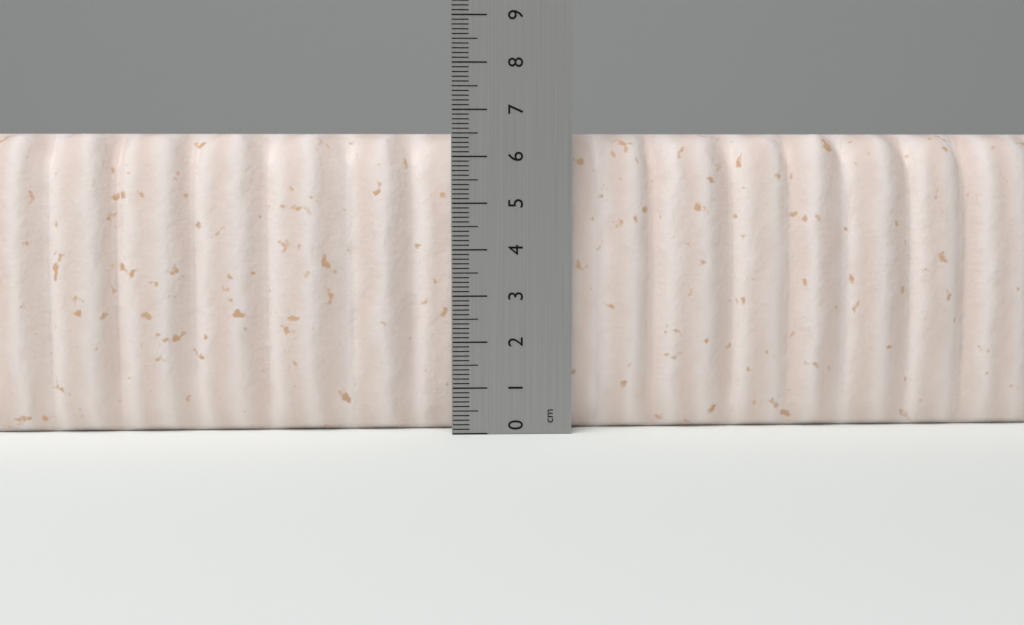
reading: 6.5 cm
